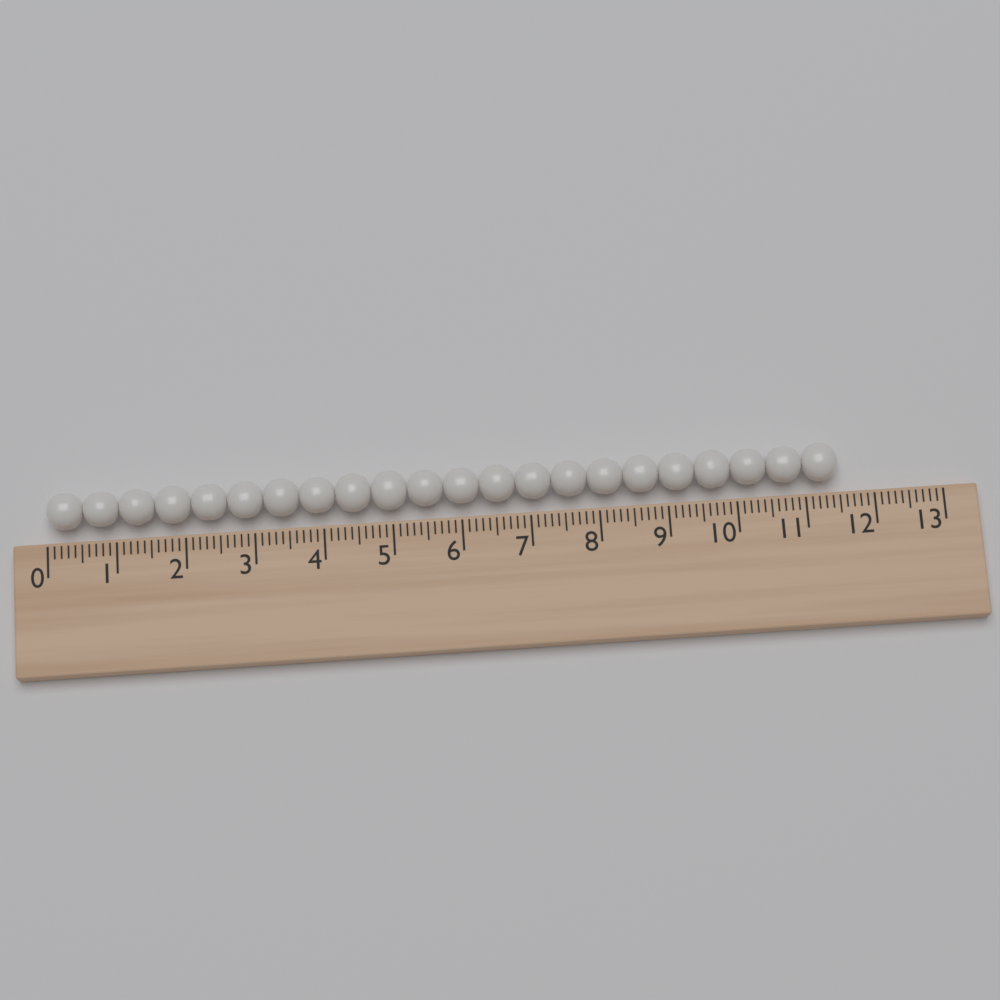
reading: 11.5 (no unit)
